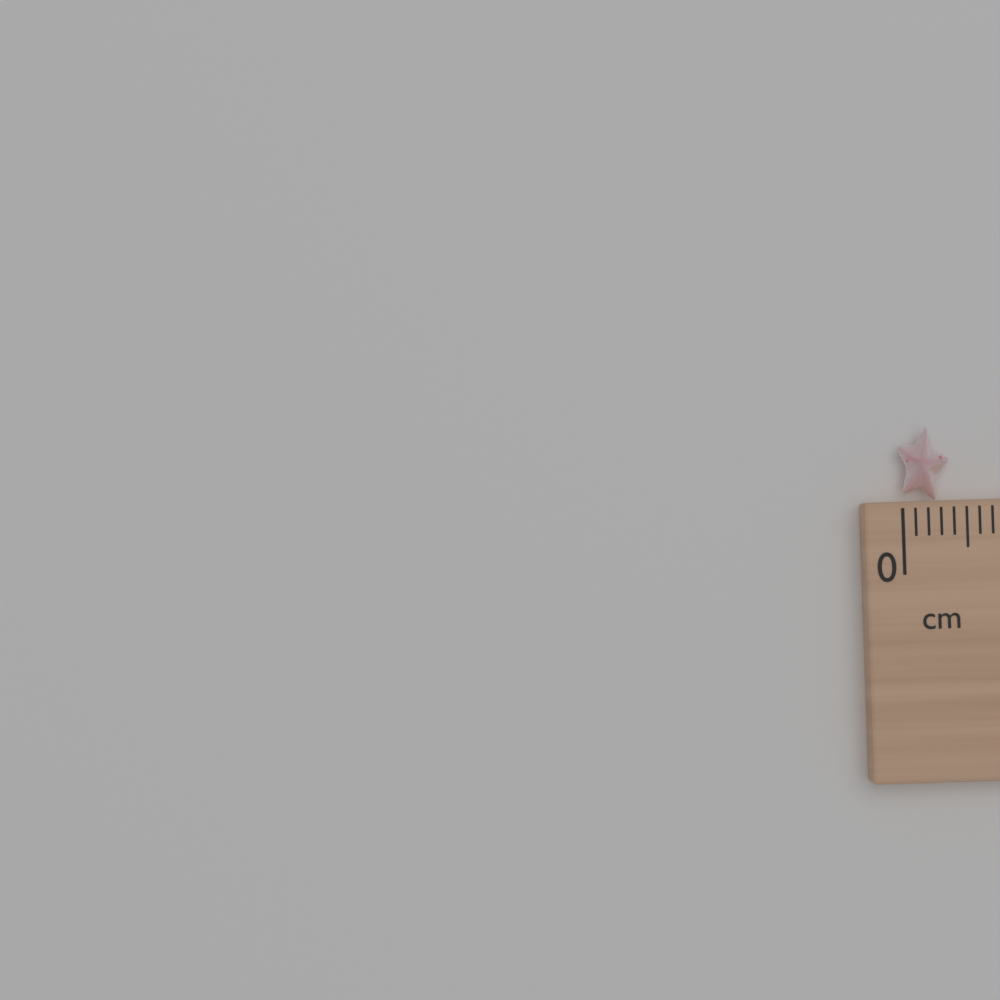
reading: 0.4 cm
